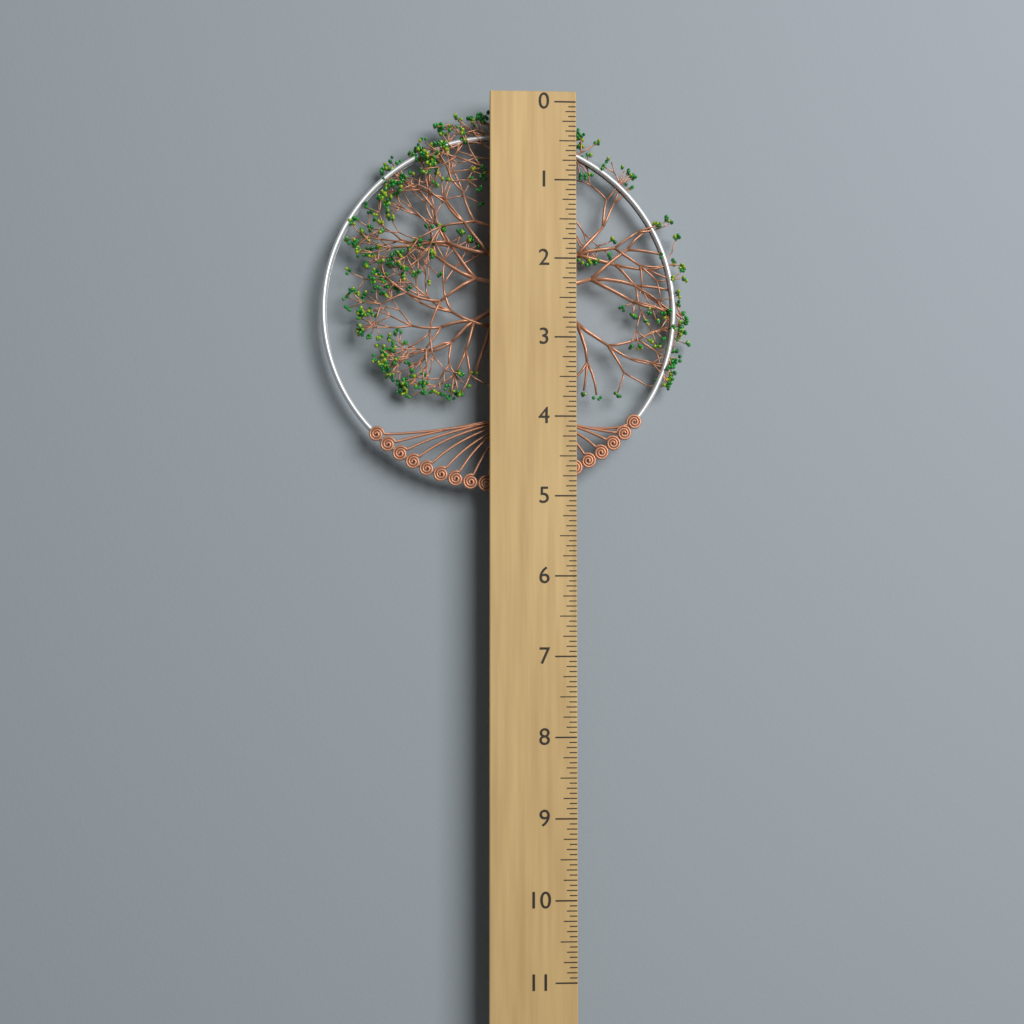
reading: 4.9375 (no unit)
